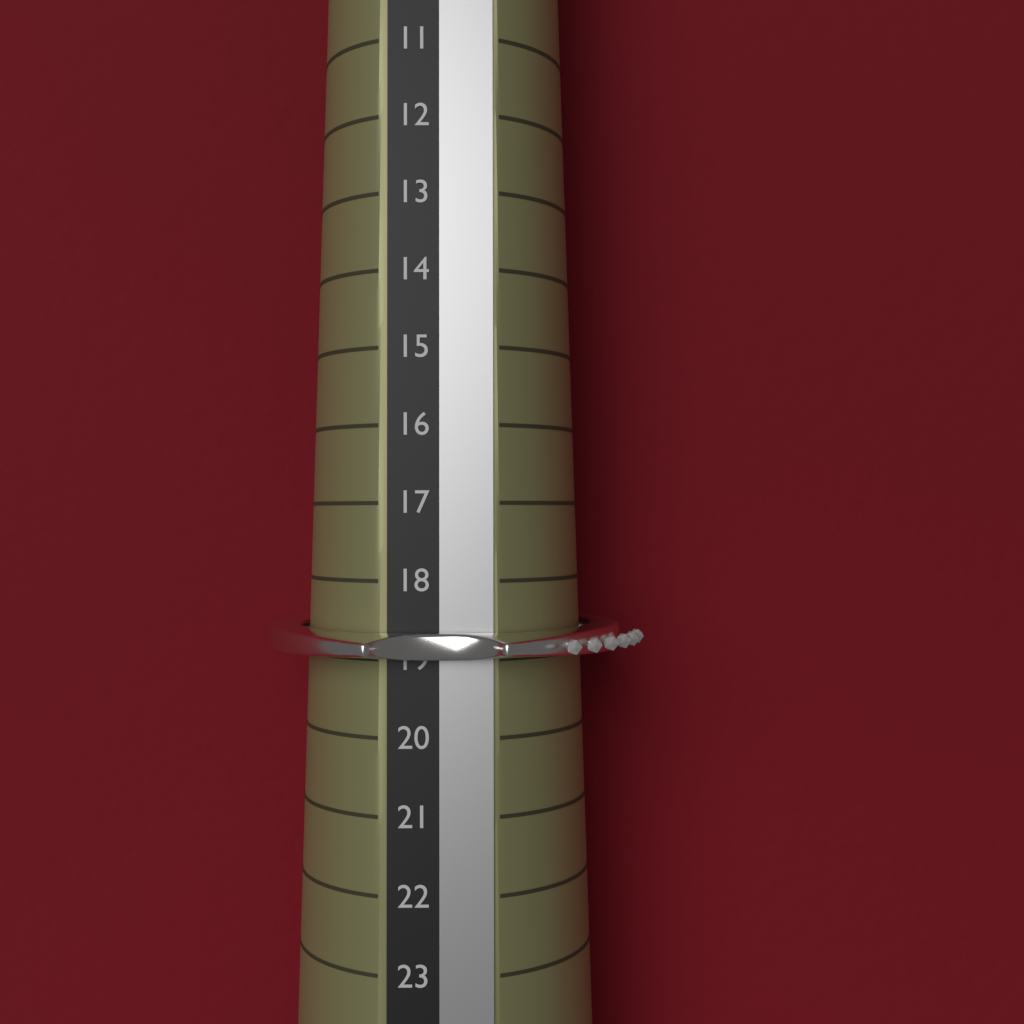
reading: 19 (no unit)
